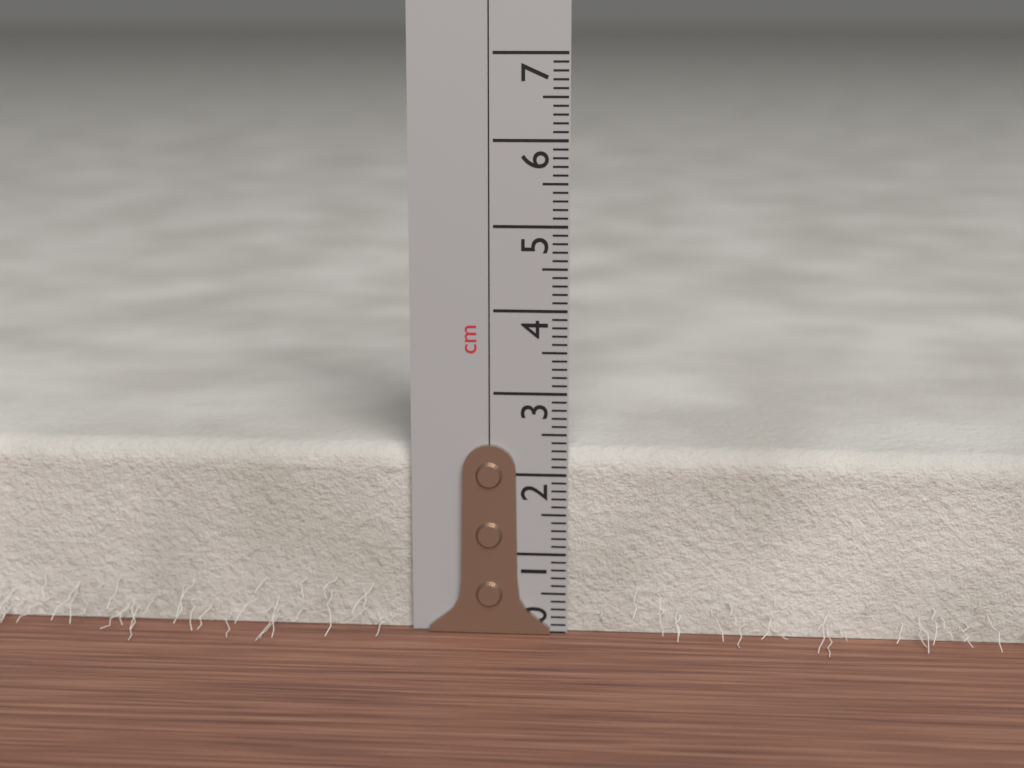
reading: 2.3 cm
